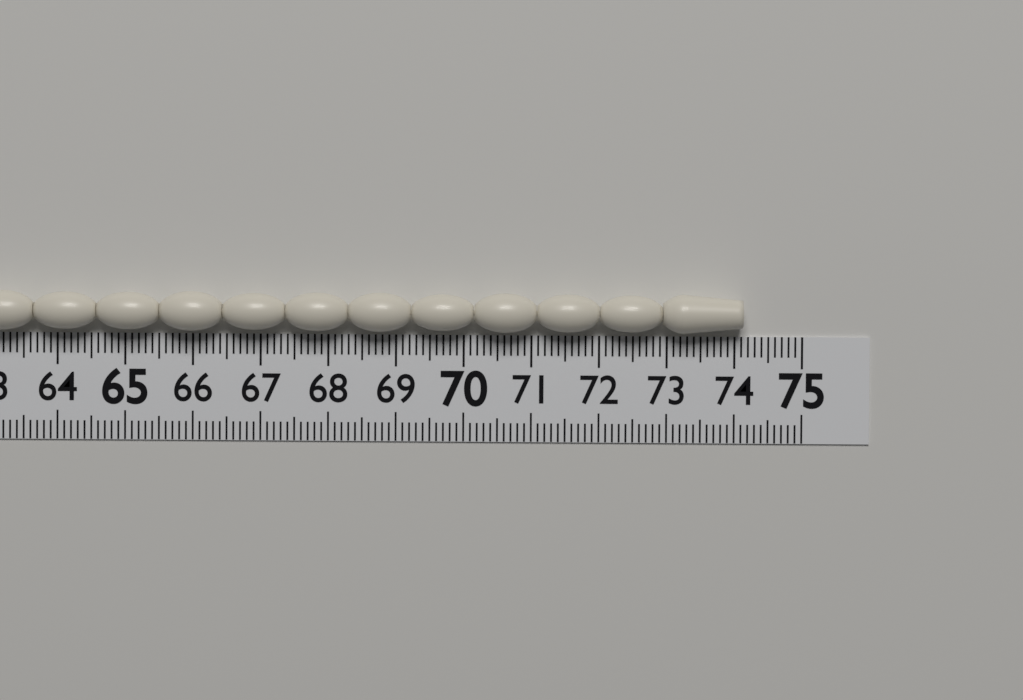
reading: 74.1 (no unit)
